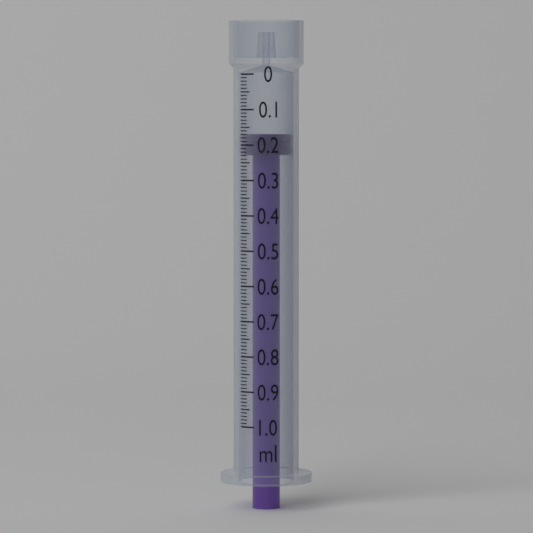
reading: 0.17 ml
